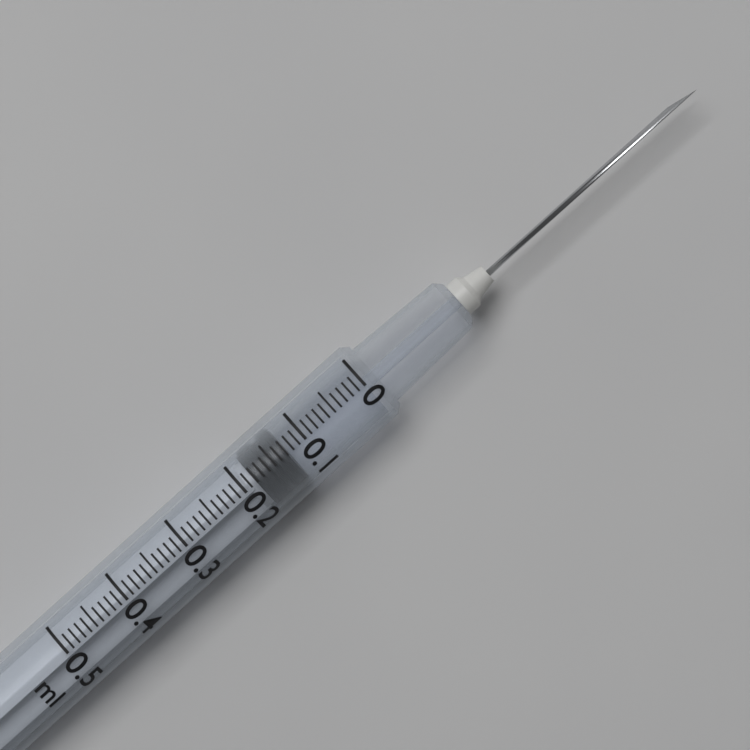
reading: 0.13 ml
